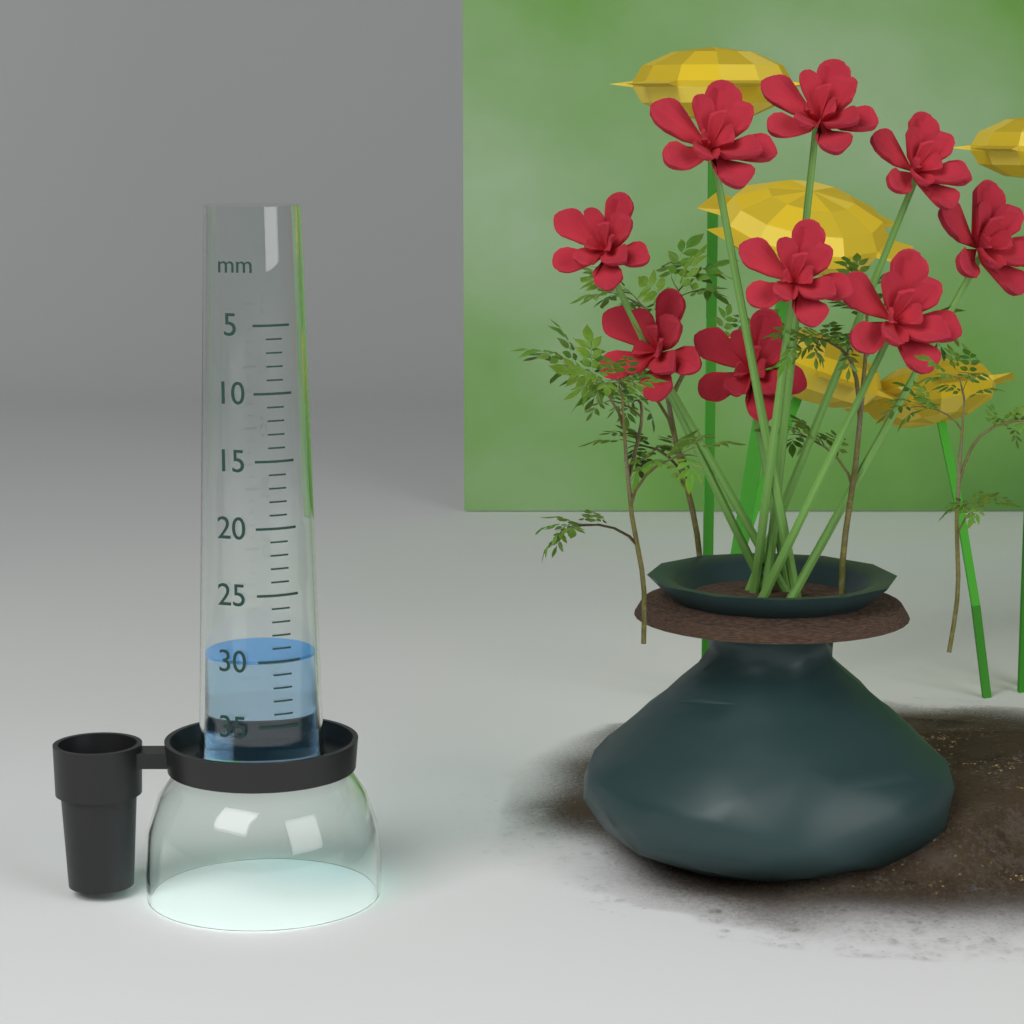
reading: 30 mm
